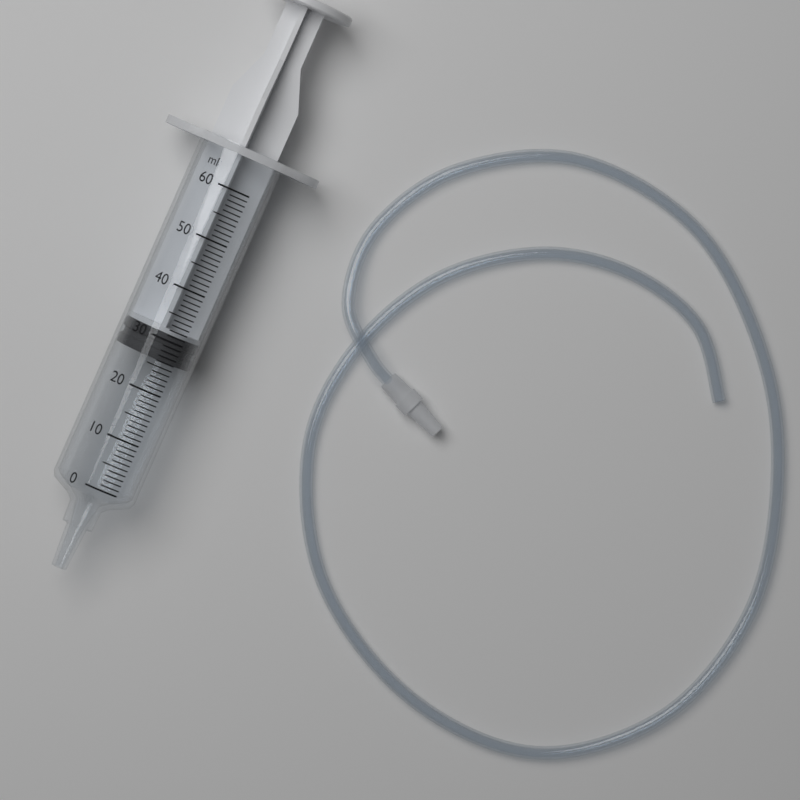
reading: 26 ml
